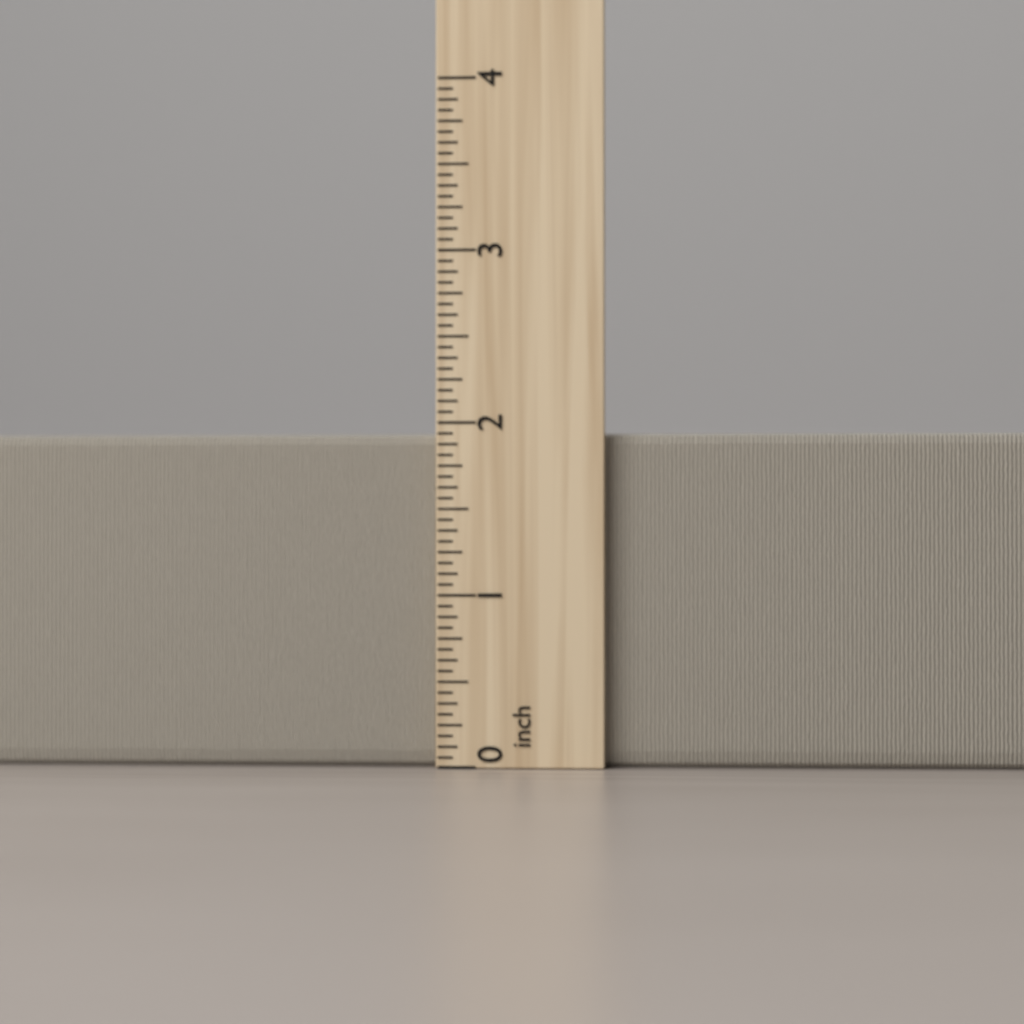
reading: 1.9375 inch
